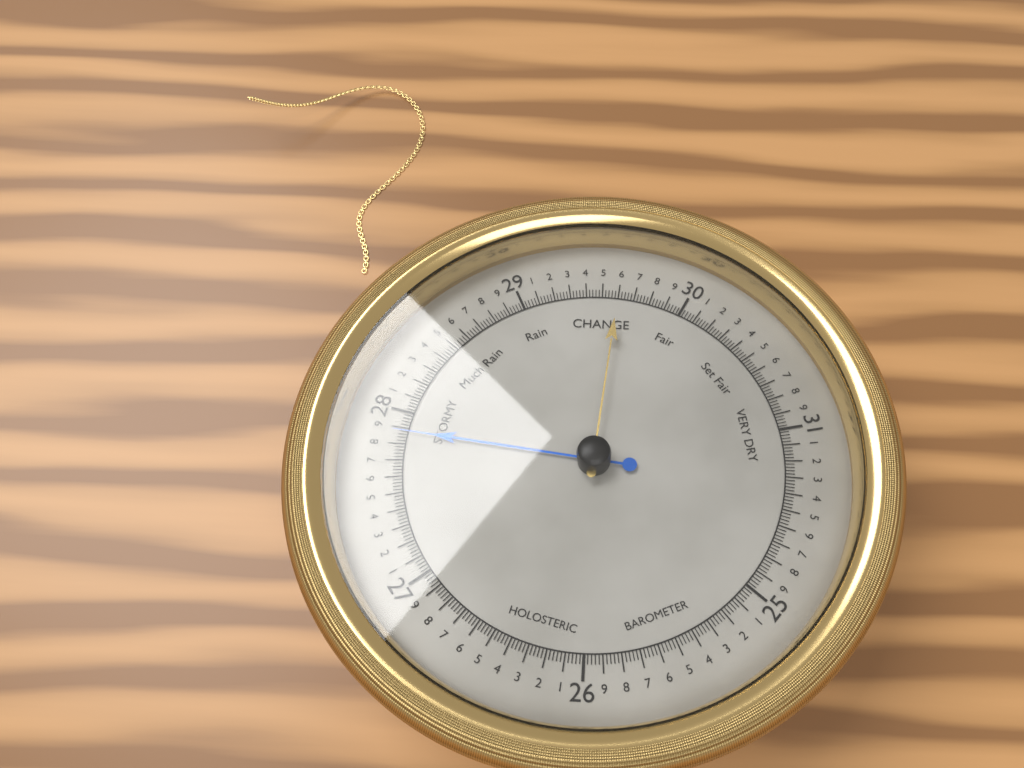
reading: 27.88 (no unit)
